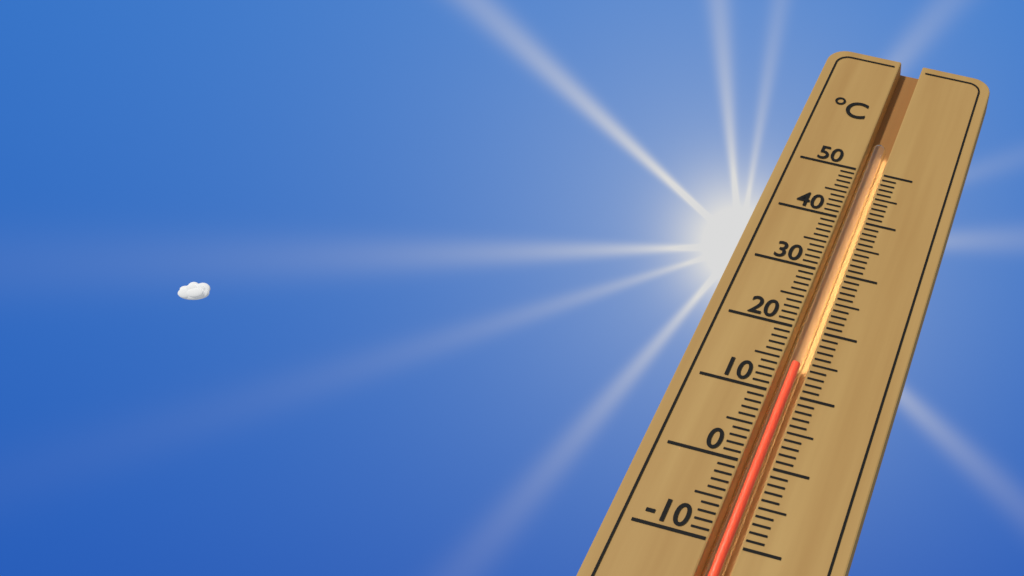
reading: 15 °C
